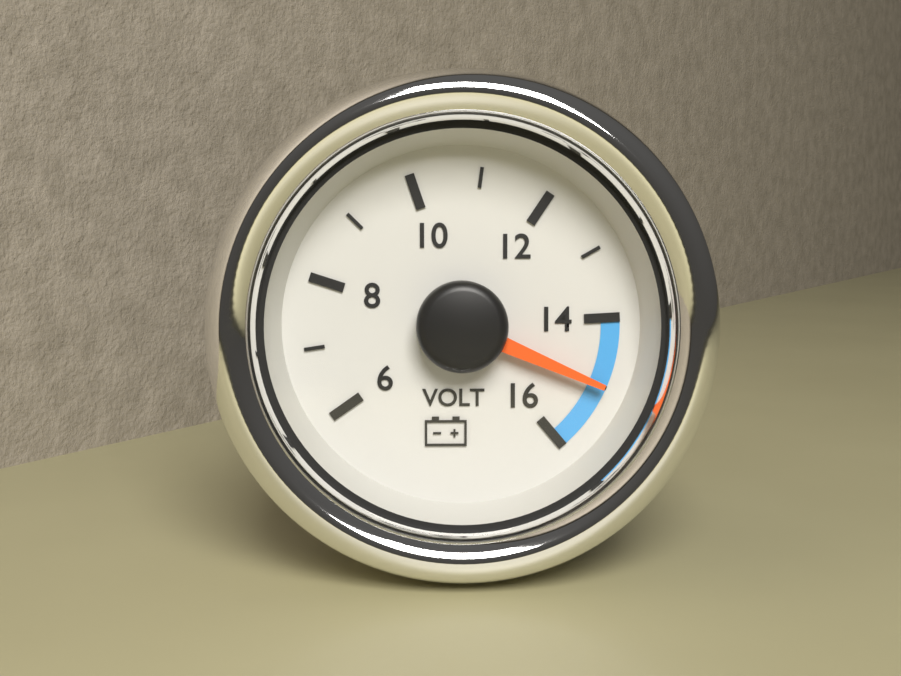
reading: 15 V
